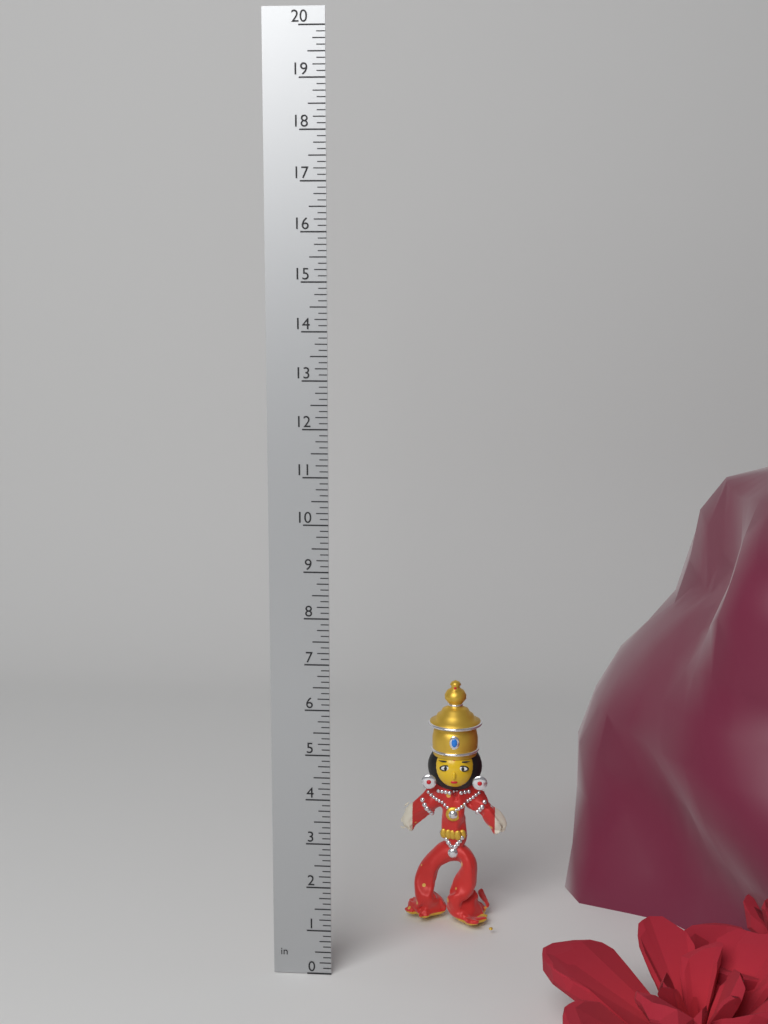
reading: 5.875 in
